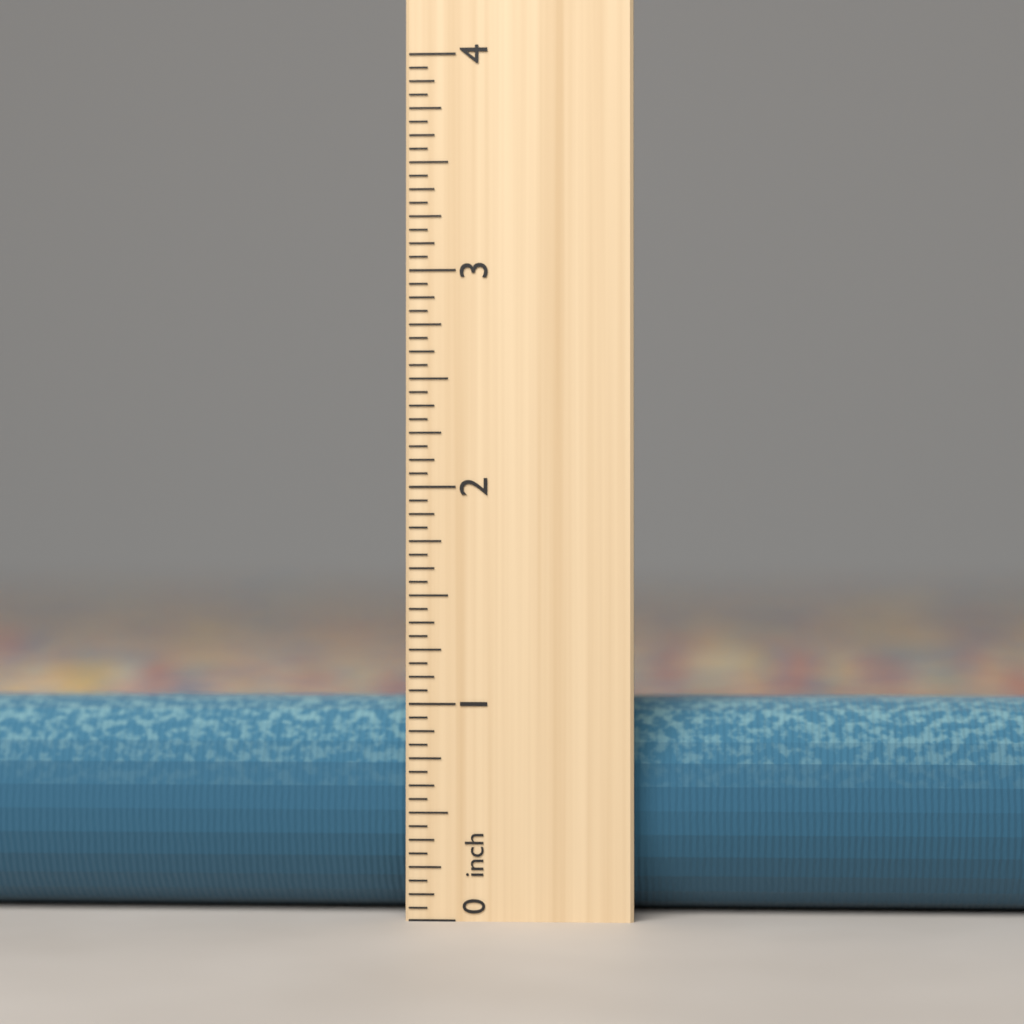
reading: 1.0000 inch
